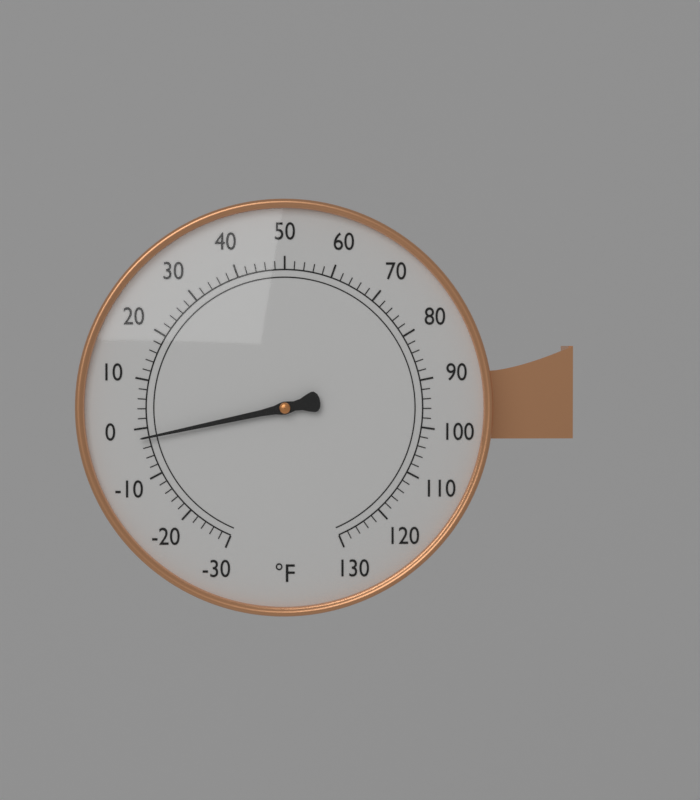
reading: -2 °F
